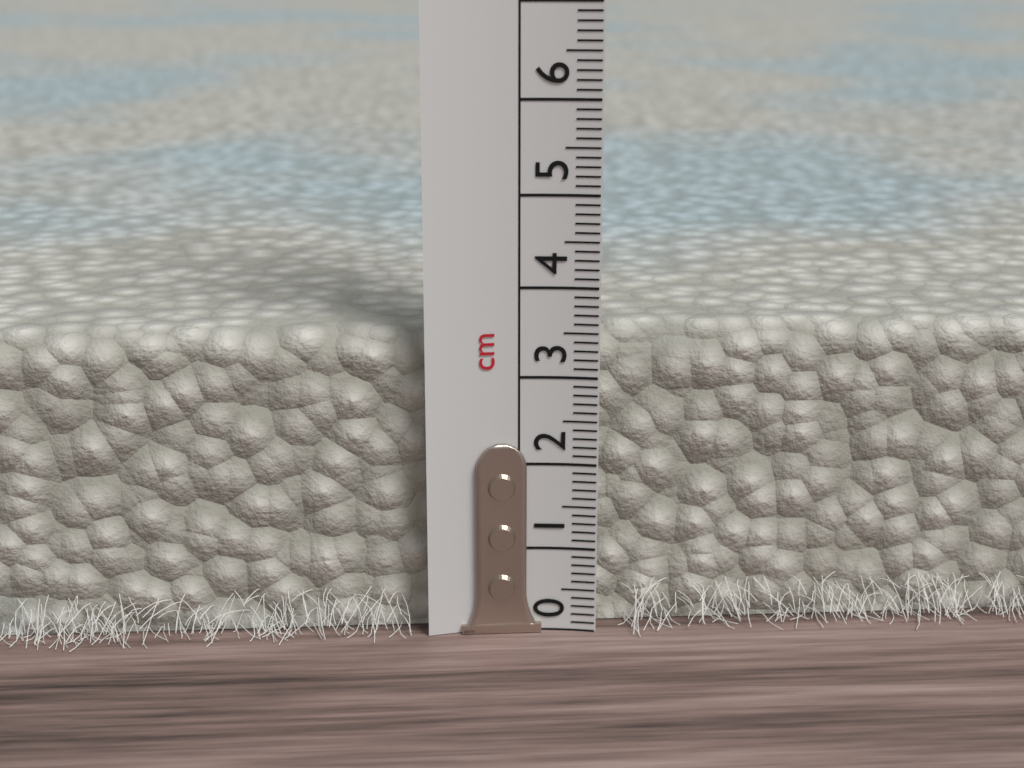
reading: 3.5 cm
